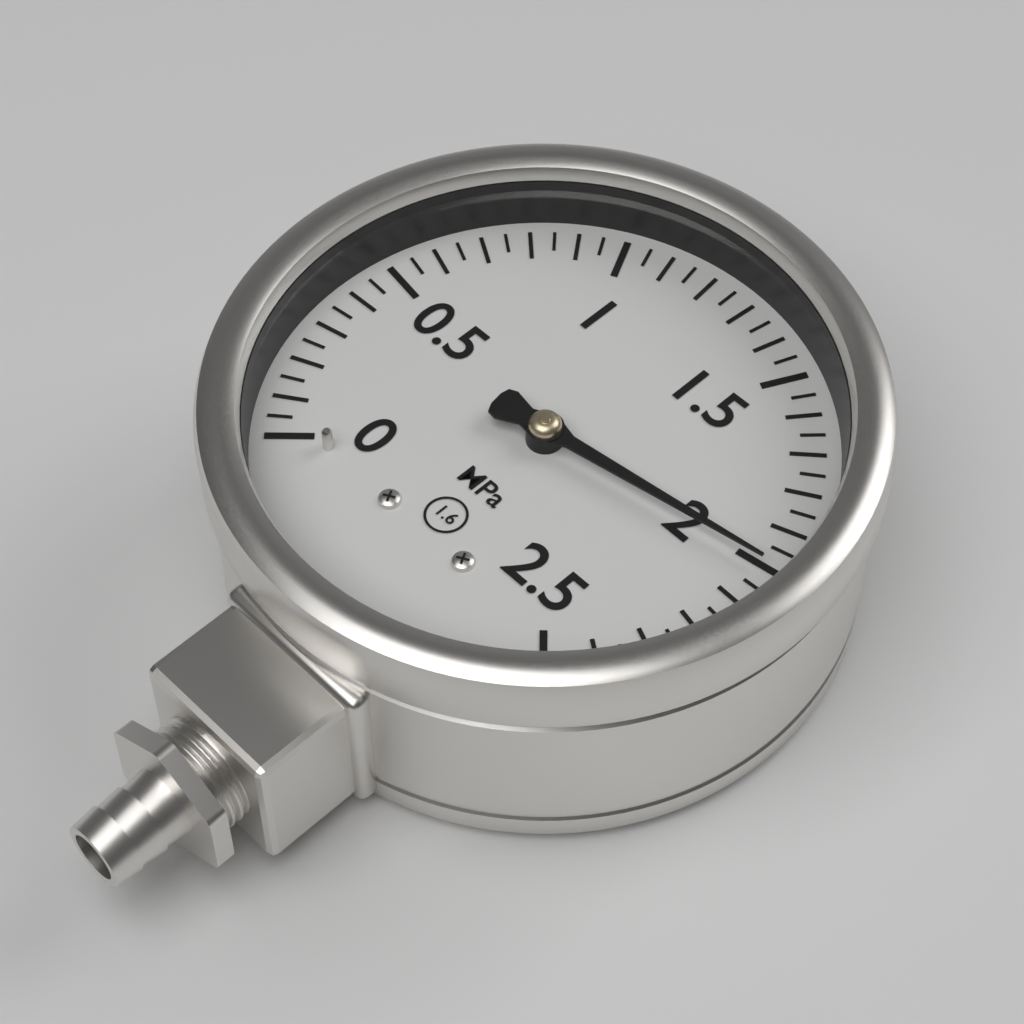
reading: 2.00 MPa
